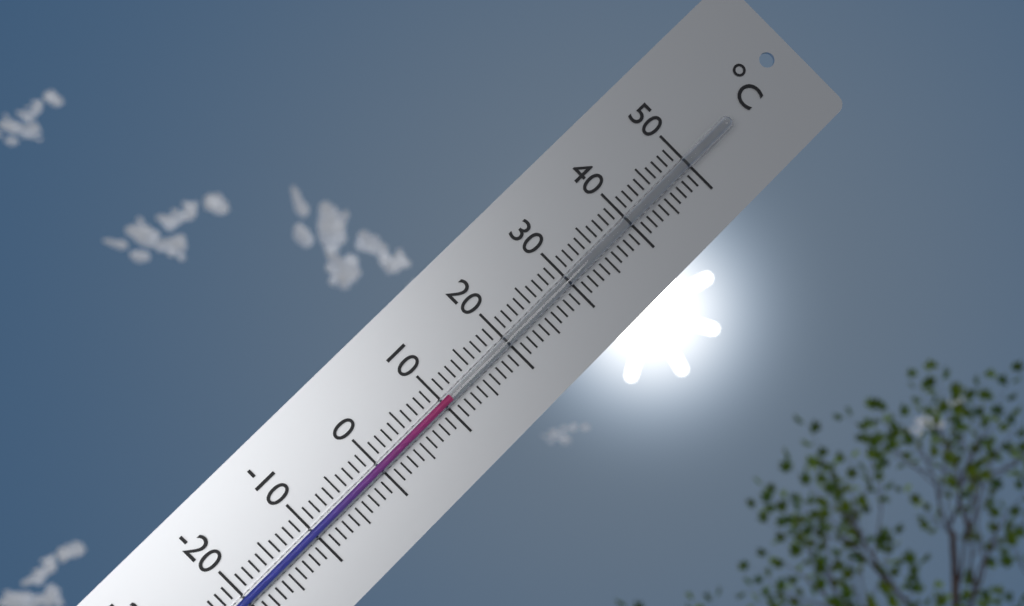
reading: 11 °C
